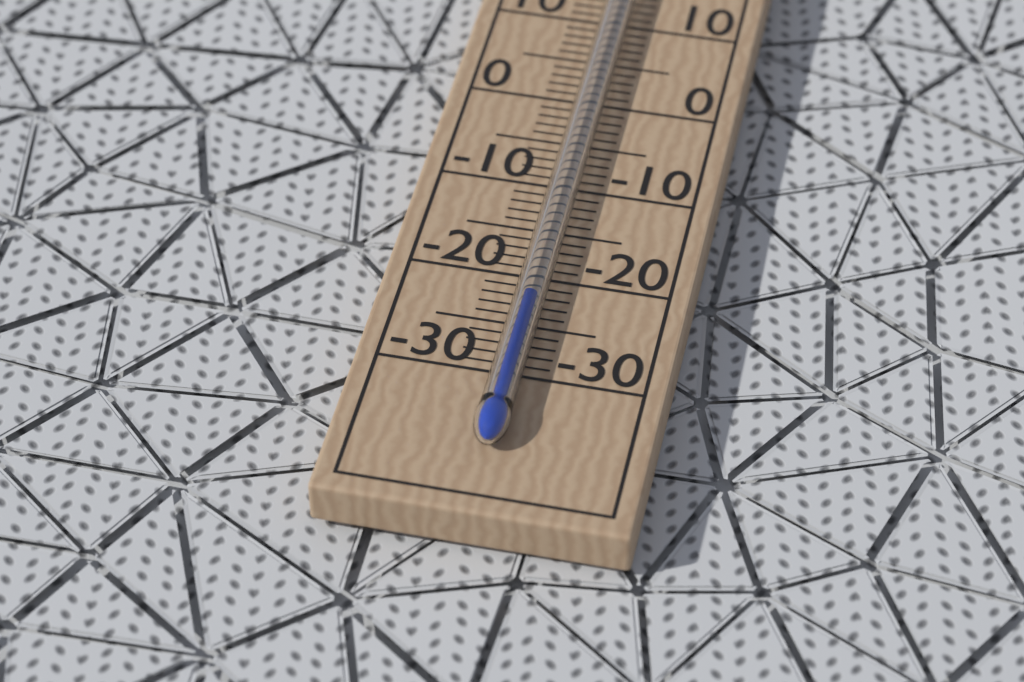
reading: -23 °C
